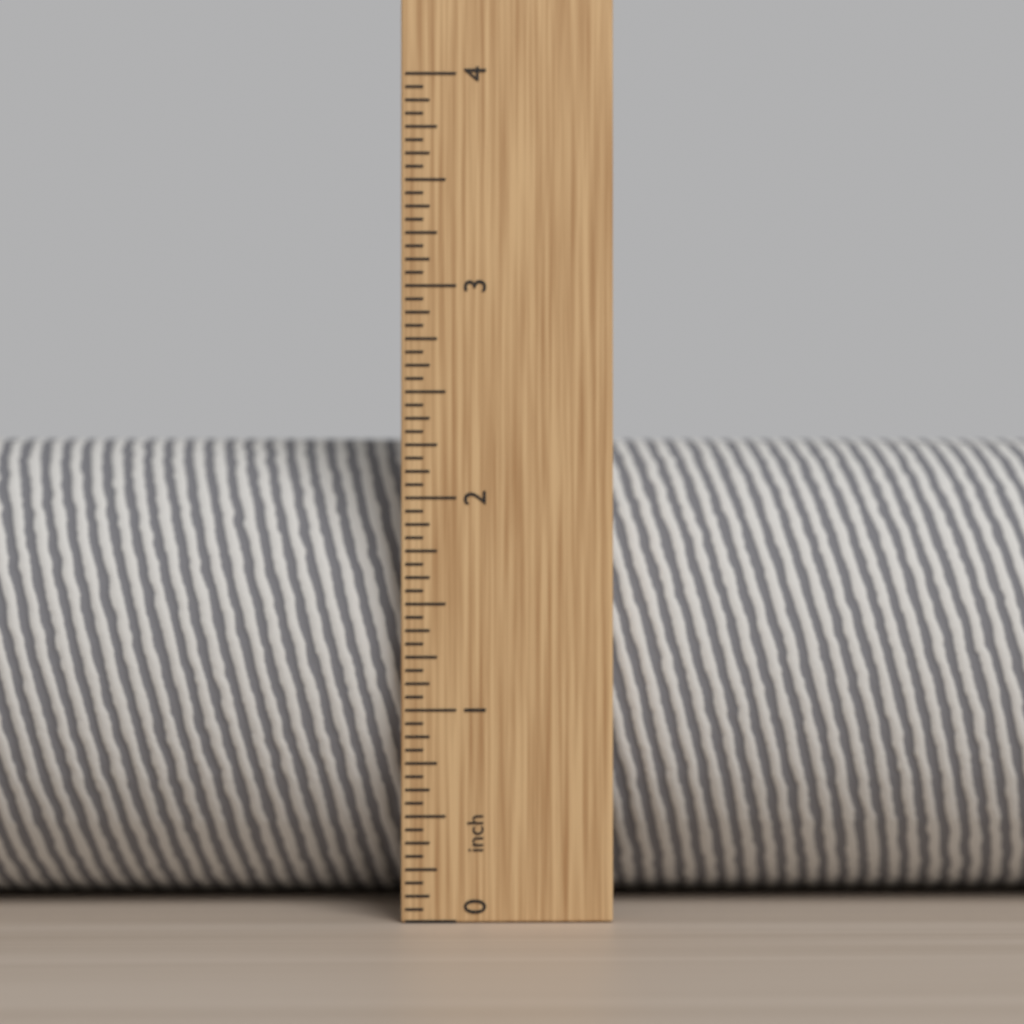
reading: 2.3125 in
